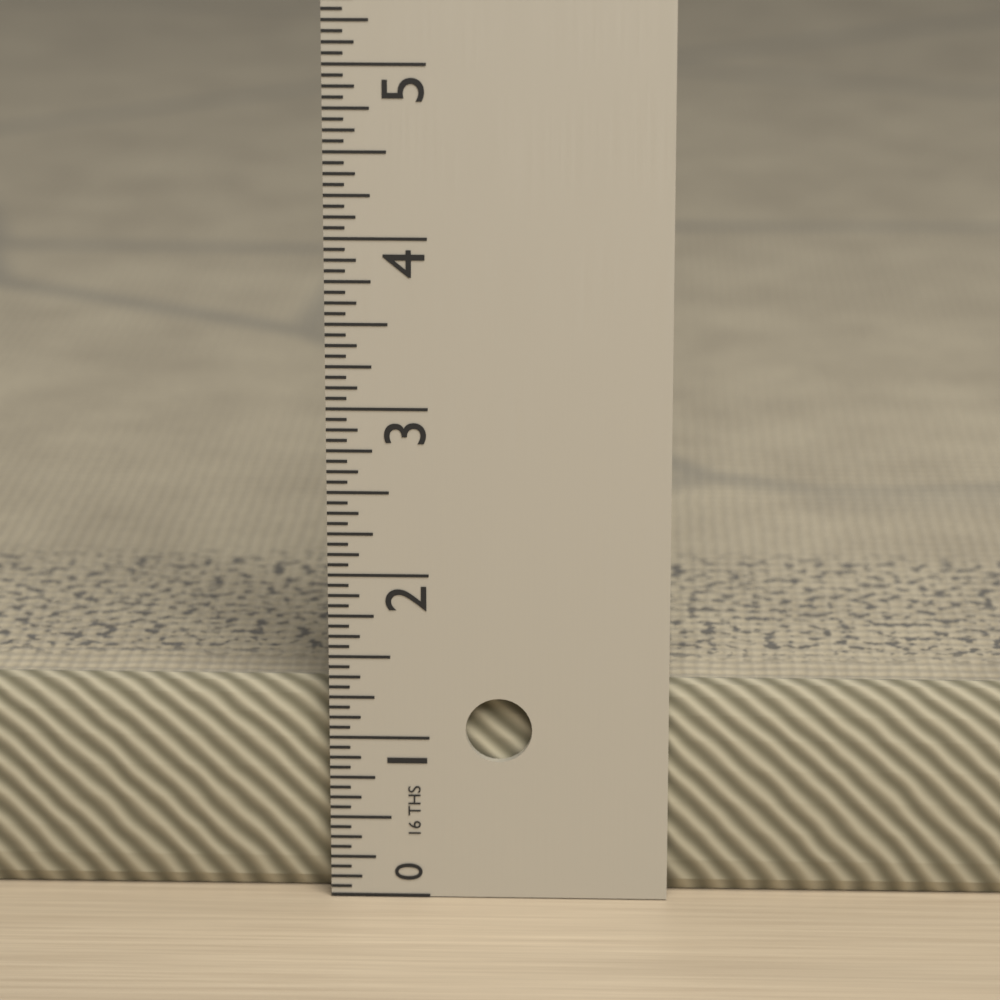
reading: 1.3125 in
